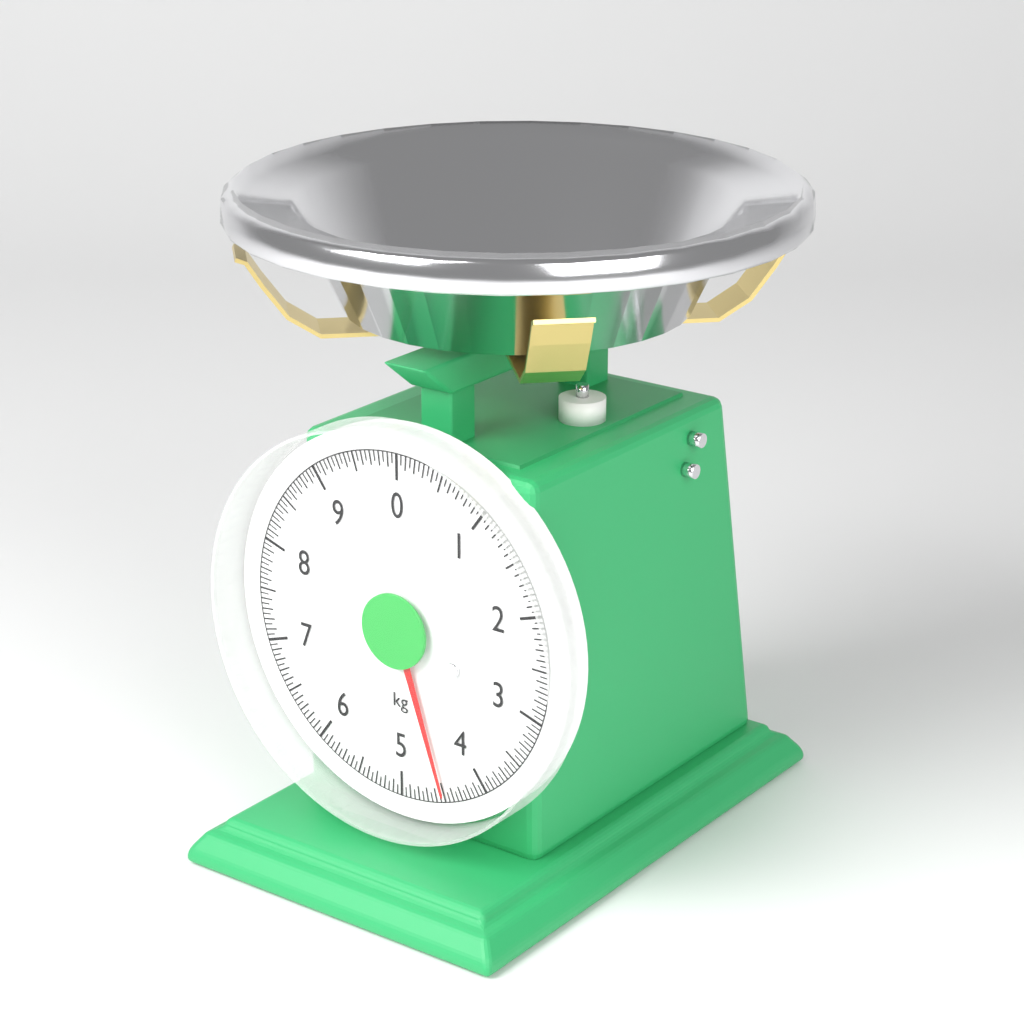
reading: 4.50 kg
